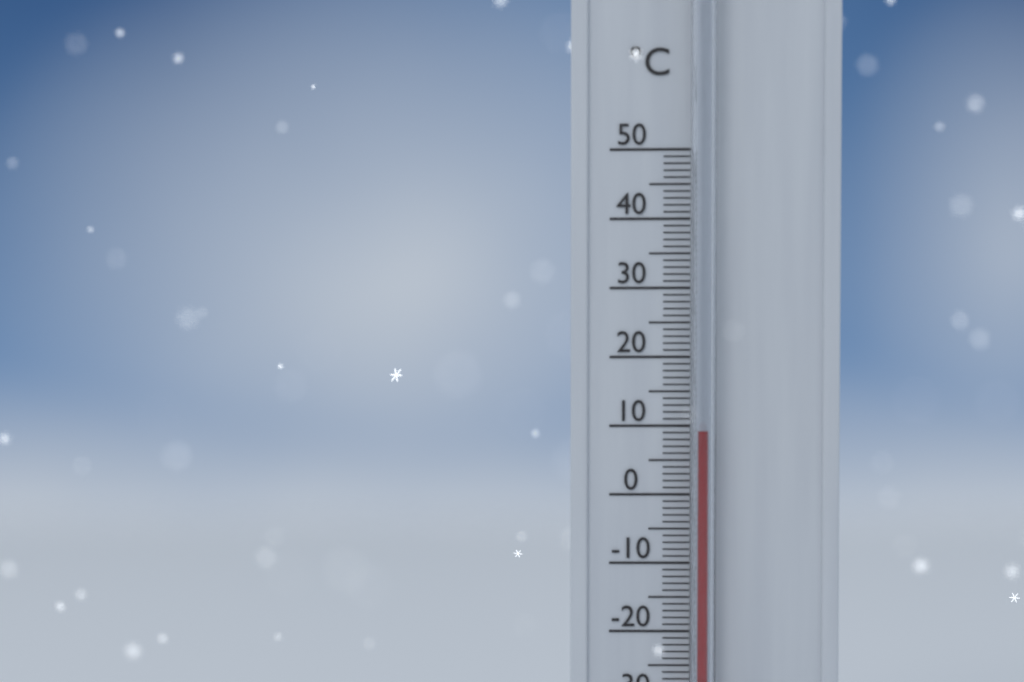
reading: 9 °C
